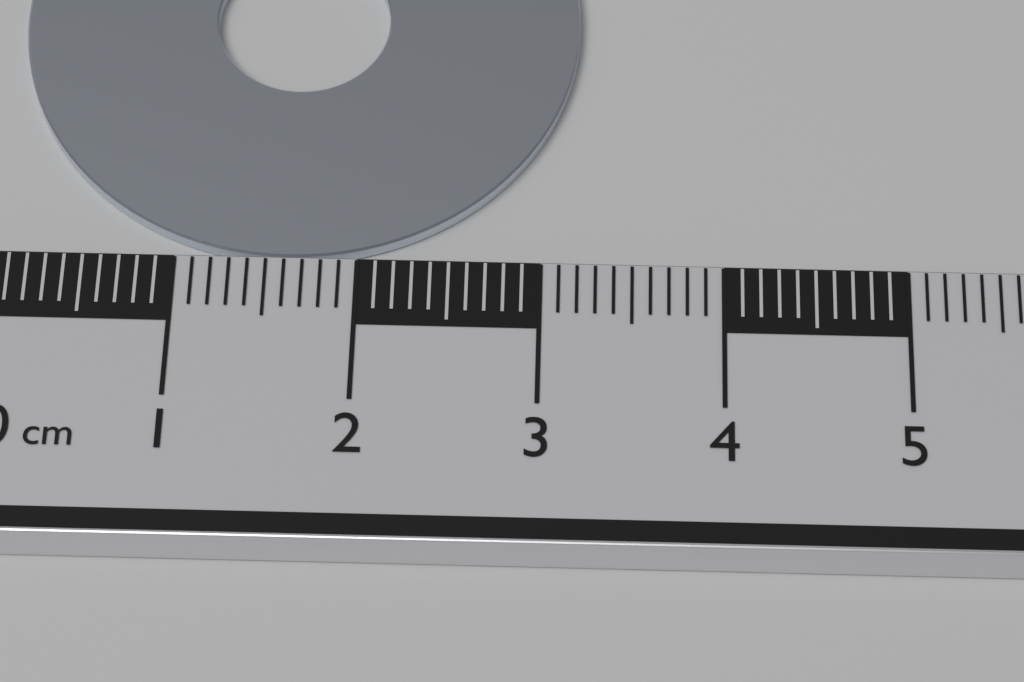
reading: 3.2 cm
